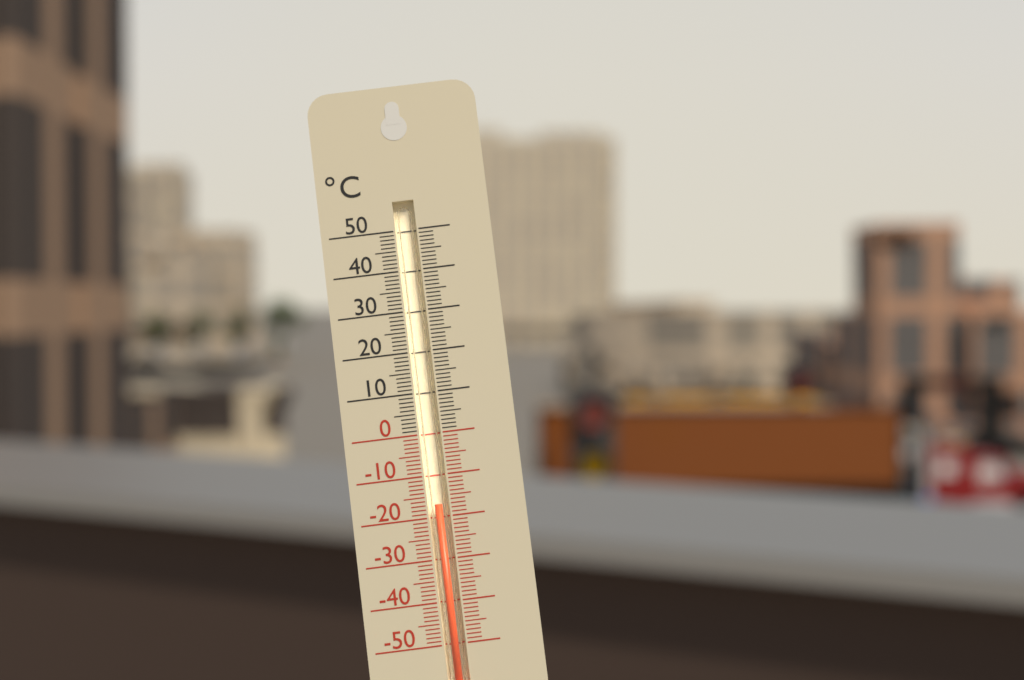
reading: -17 °C
